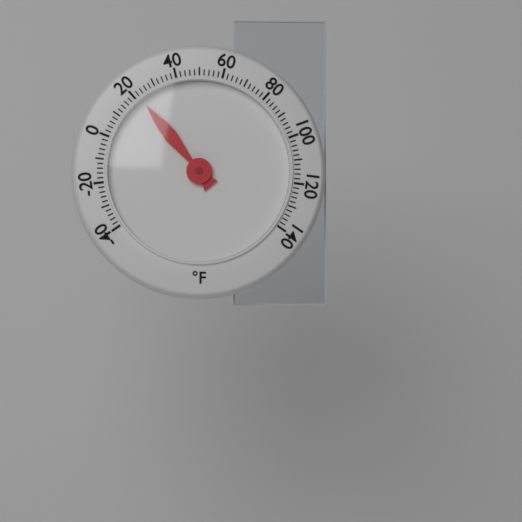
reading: 22 °F
